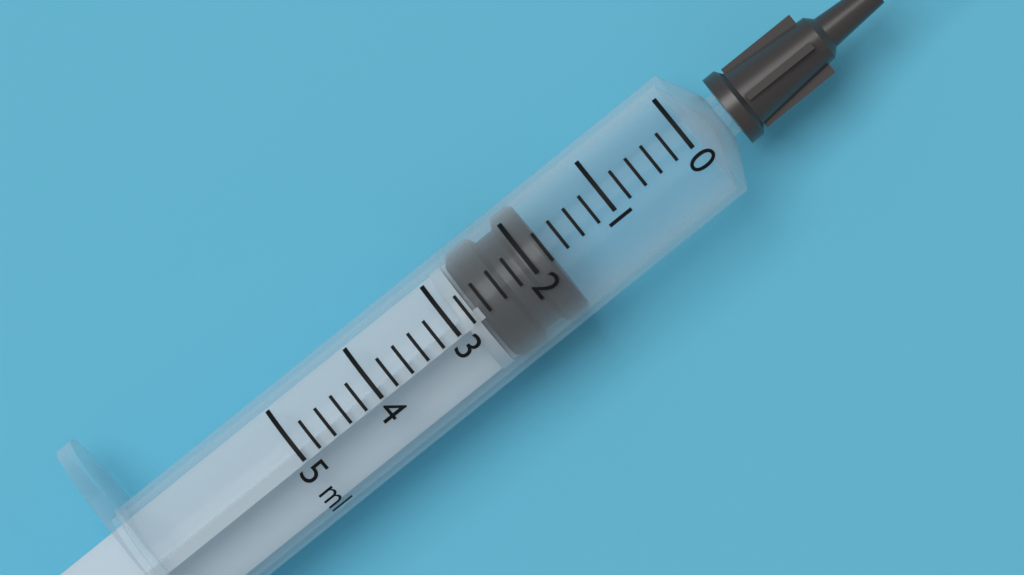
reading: 1.8 ml
